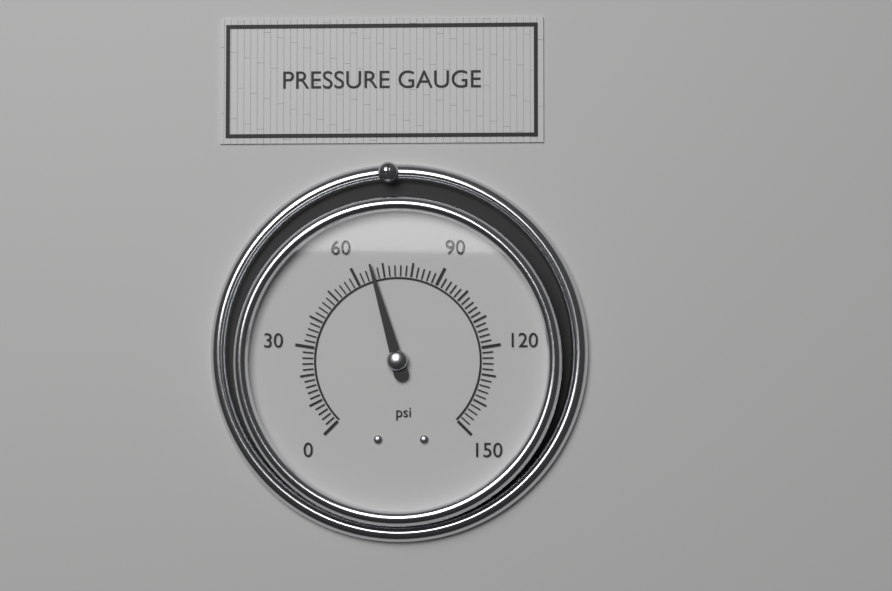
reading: 66 psi
